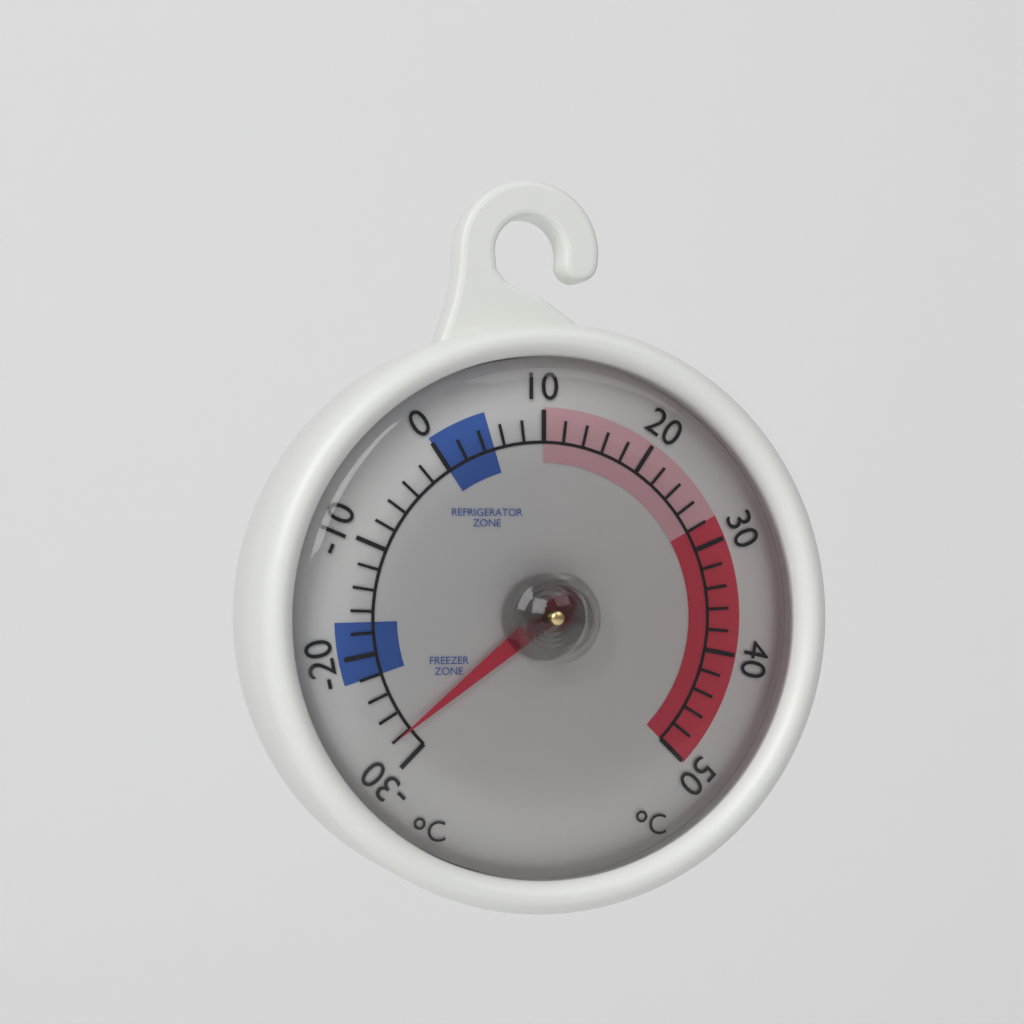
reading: -28 °C
